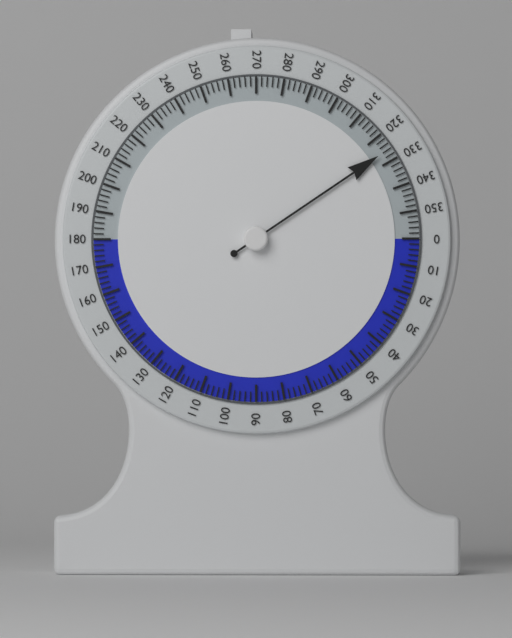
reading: 326 (no unit)
